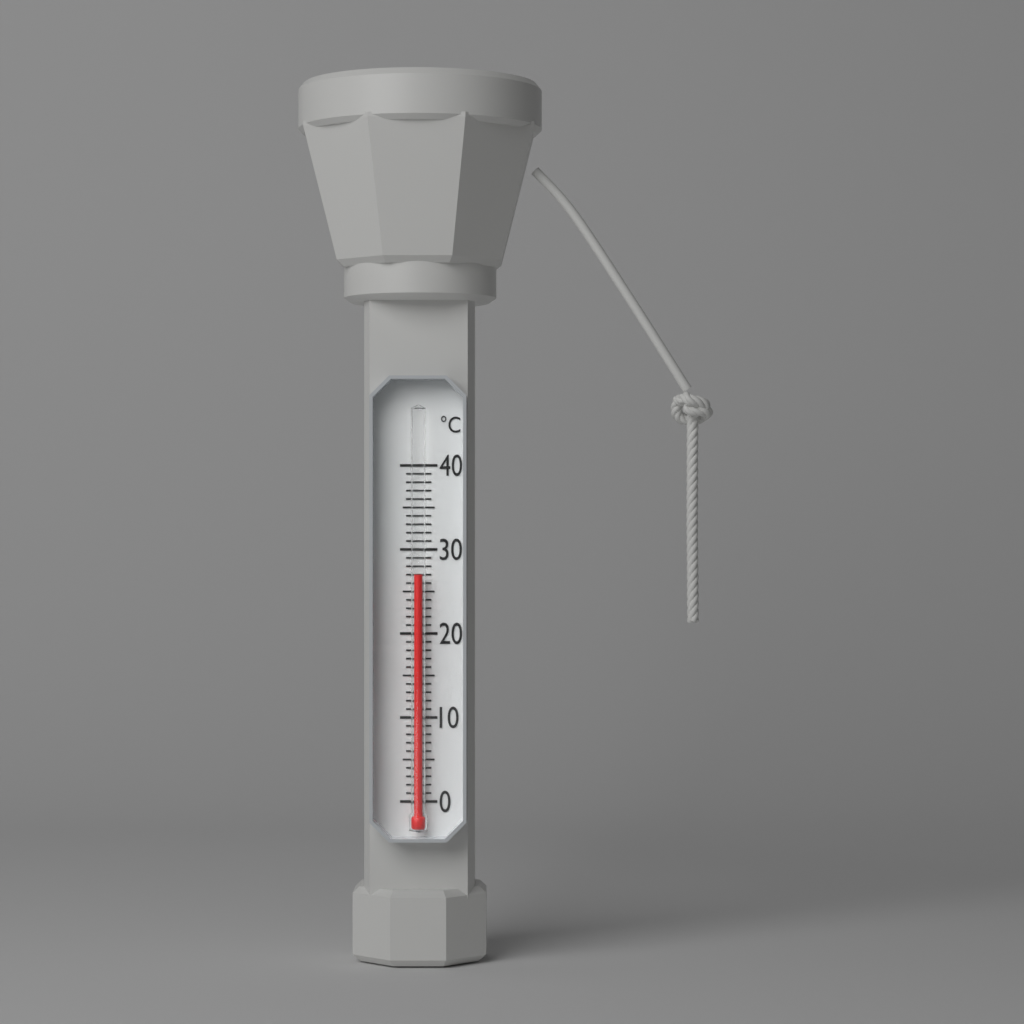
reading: 27 °C
